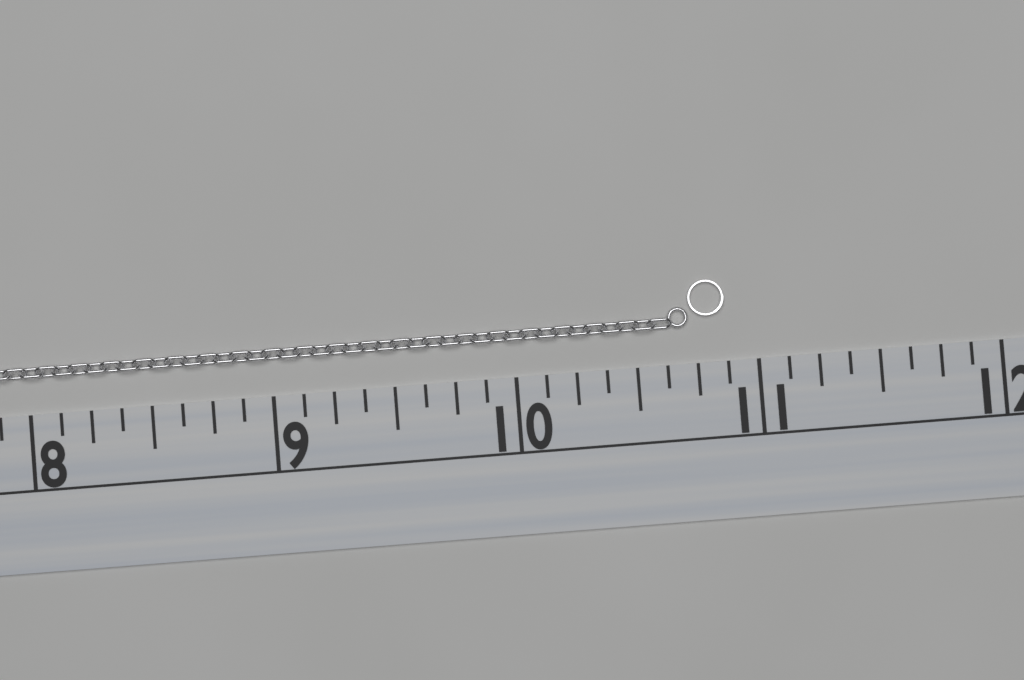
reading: 10.875 (no unit)
